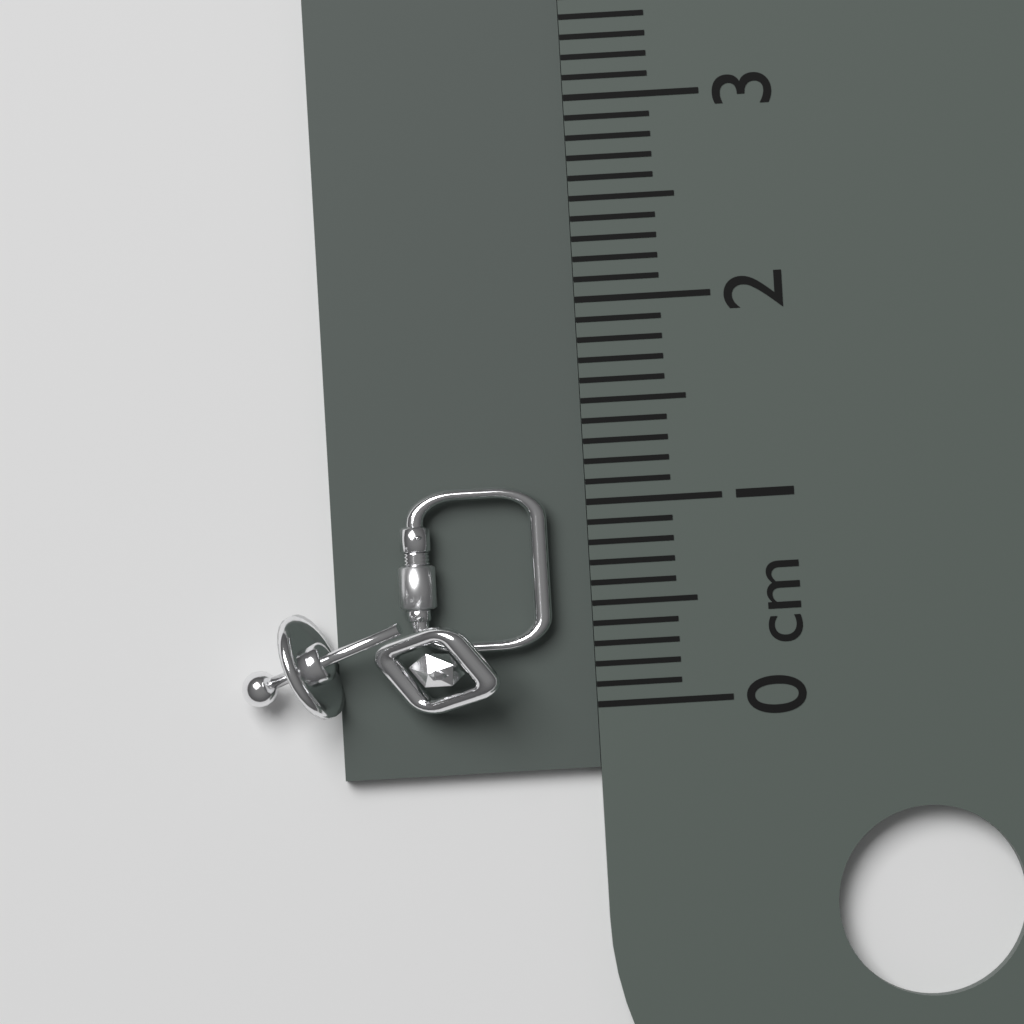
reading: 1.1 cm
